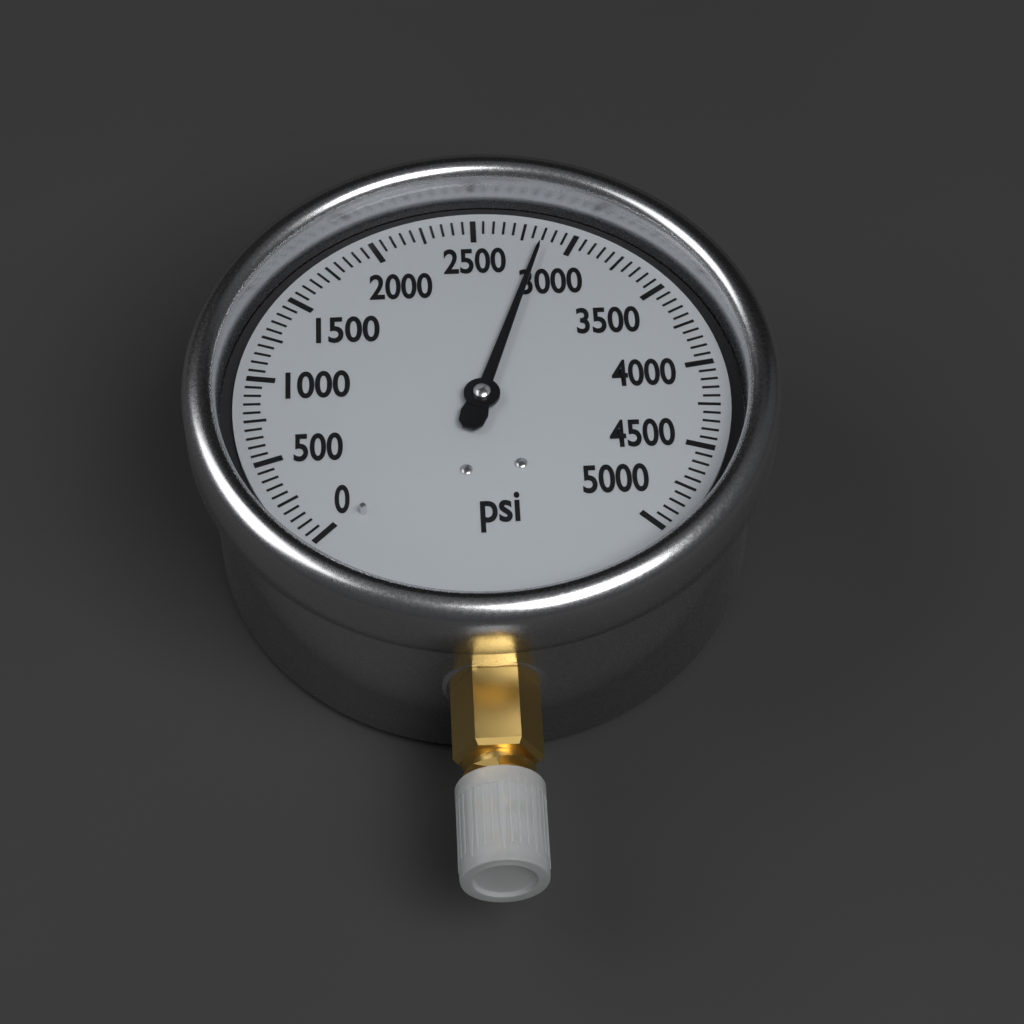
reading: 2850 psi
